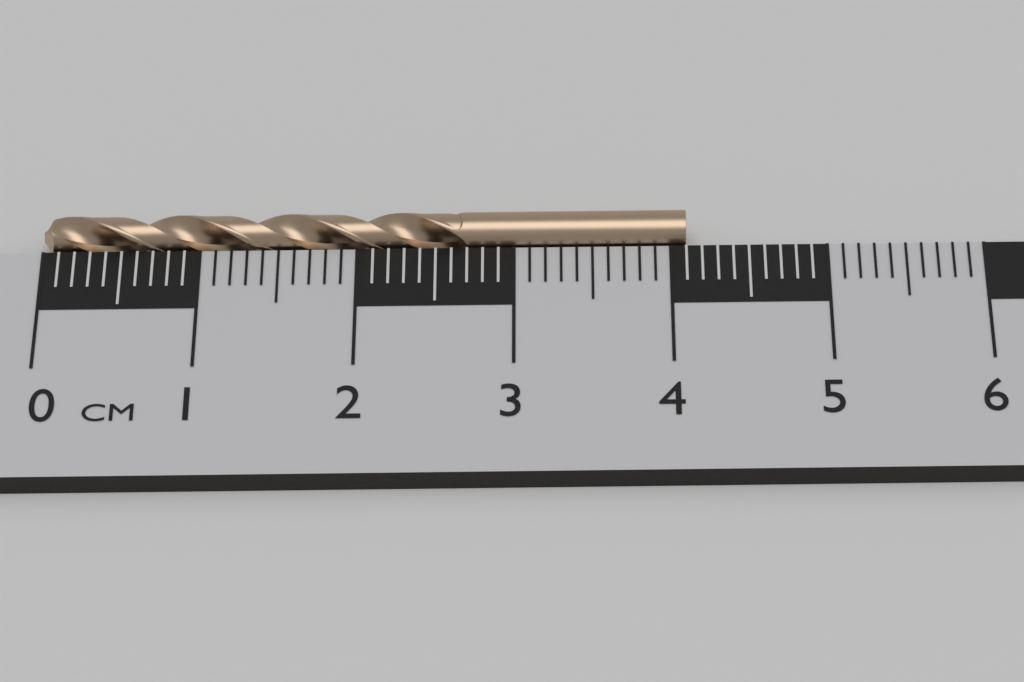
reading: 4.1 cm
